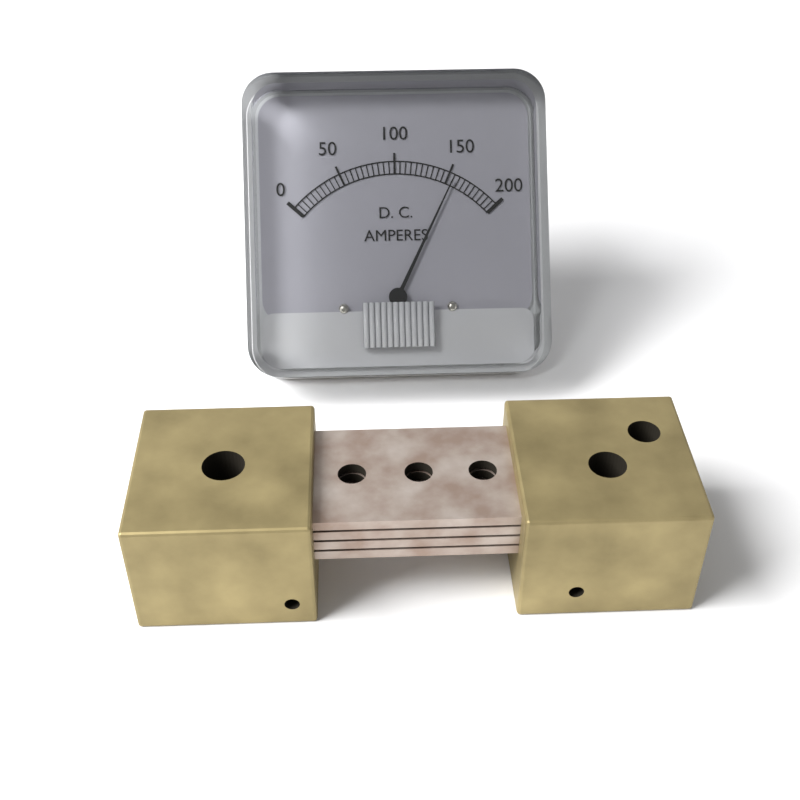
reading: 155 A
